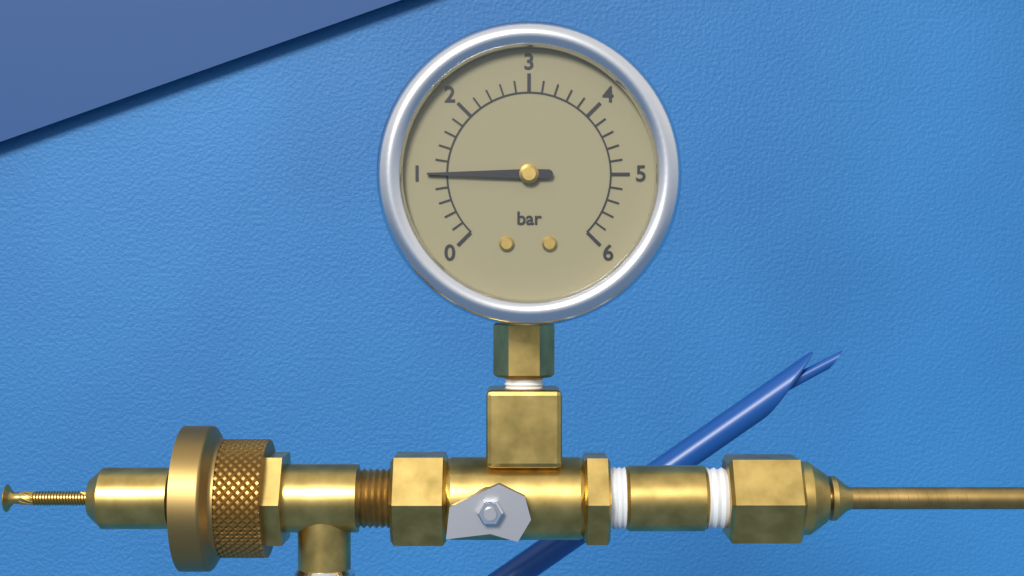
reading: 1.0 bar
